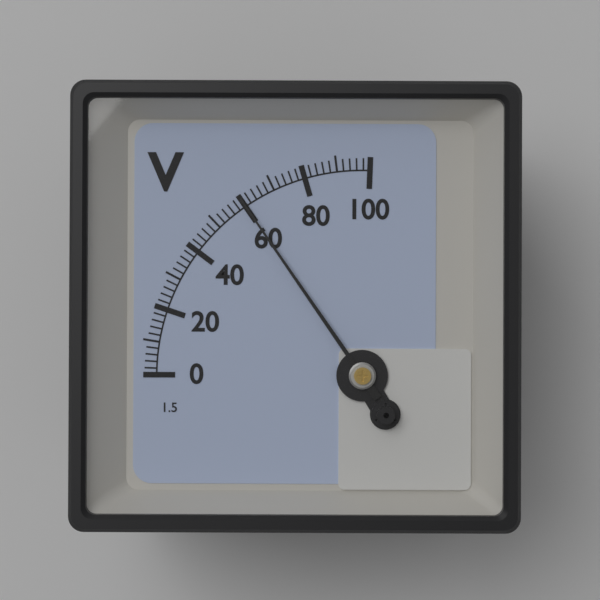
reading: 60 V
